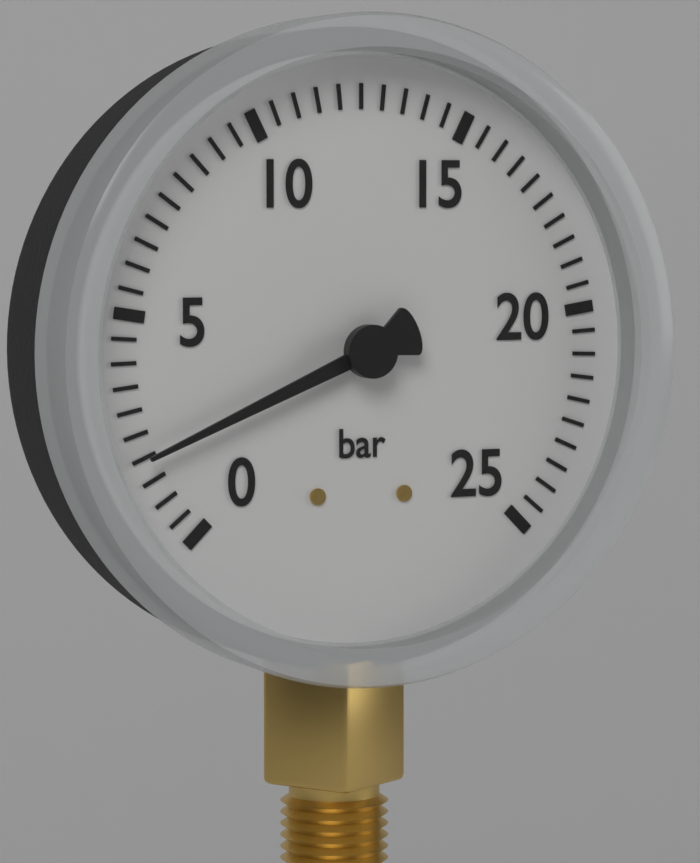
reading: 2.0 bar
